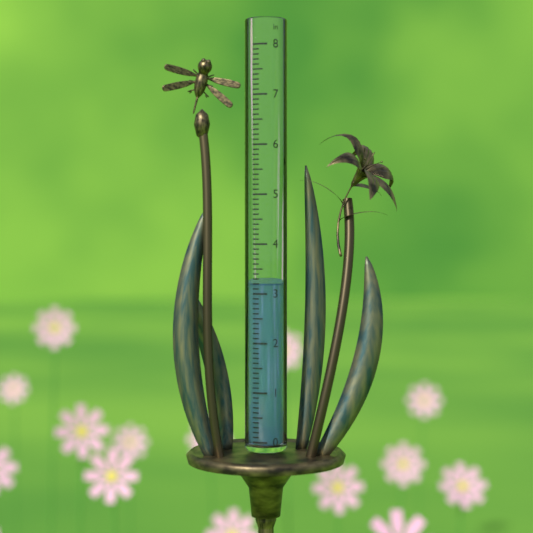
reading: 3.2 in
